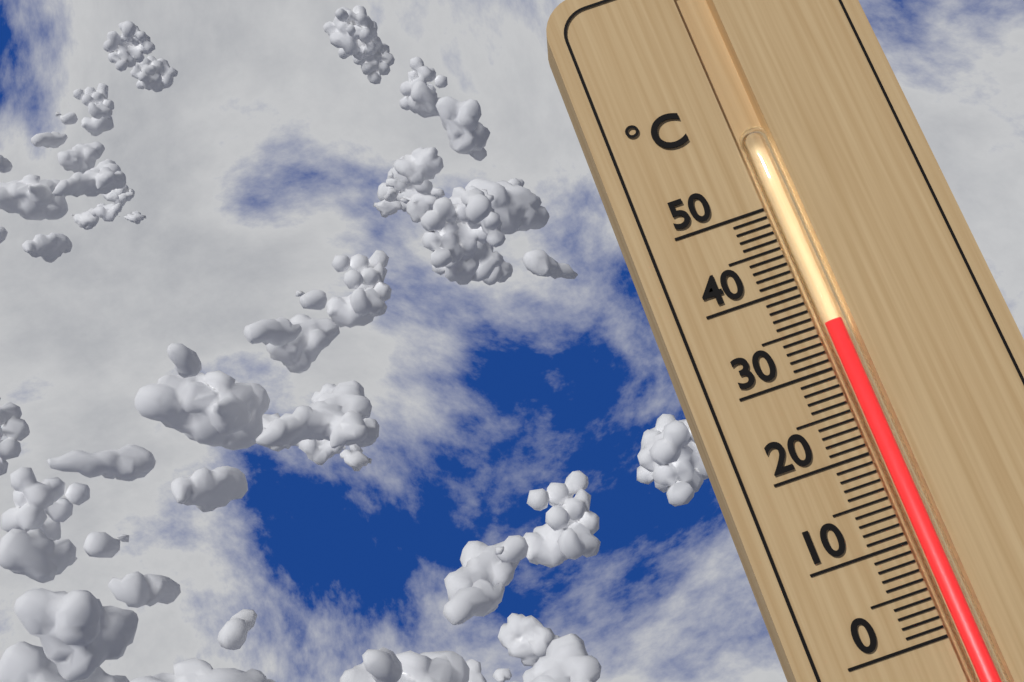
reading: 35 °C
